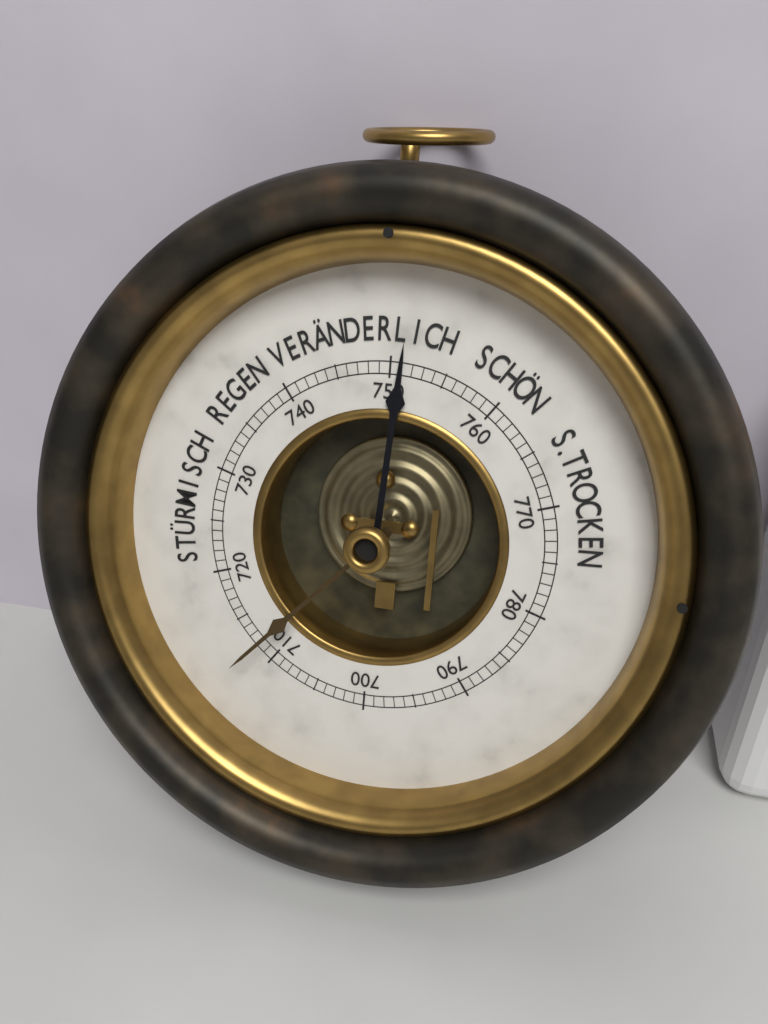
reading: 751 mmHg
